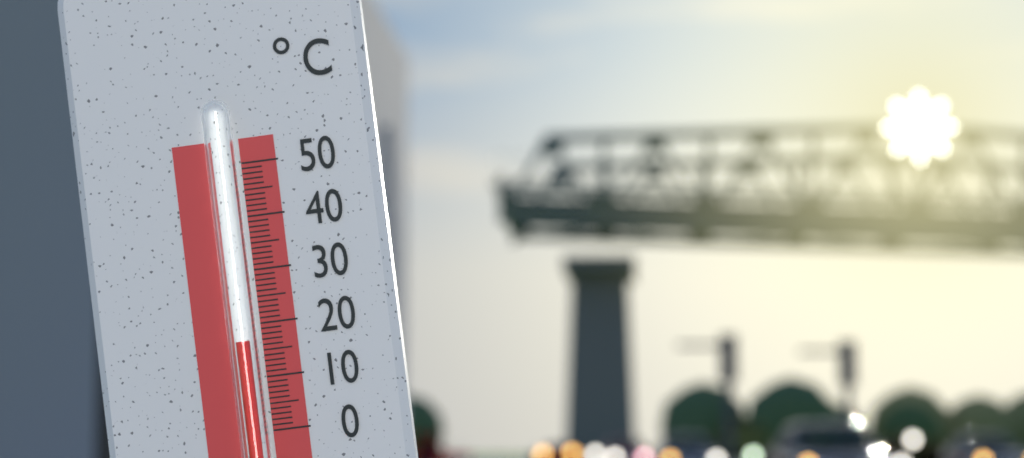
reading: 17 °C
